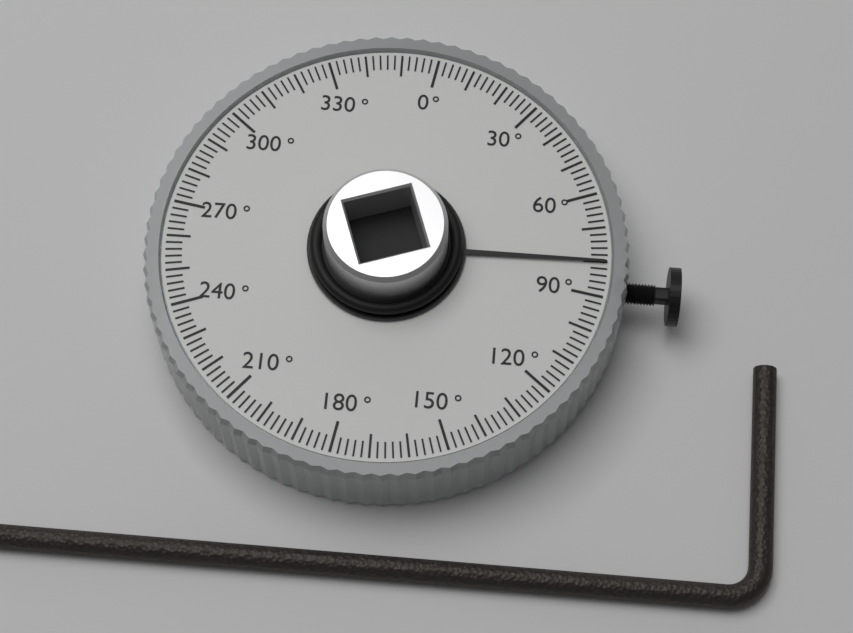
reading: 80 °
